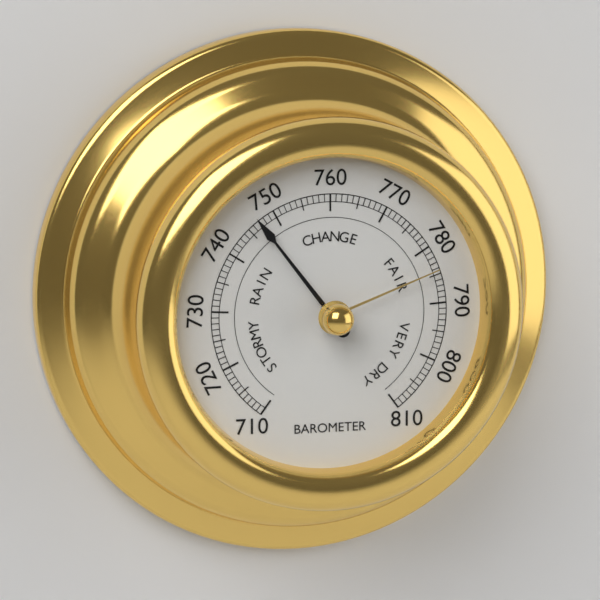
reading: 747 (no unit)
